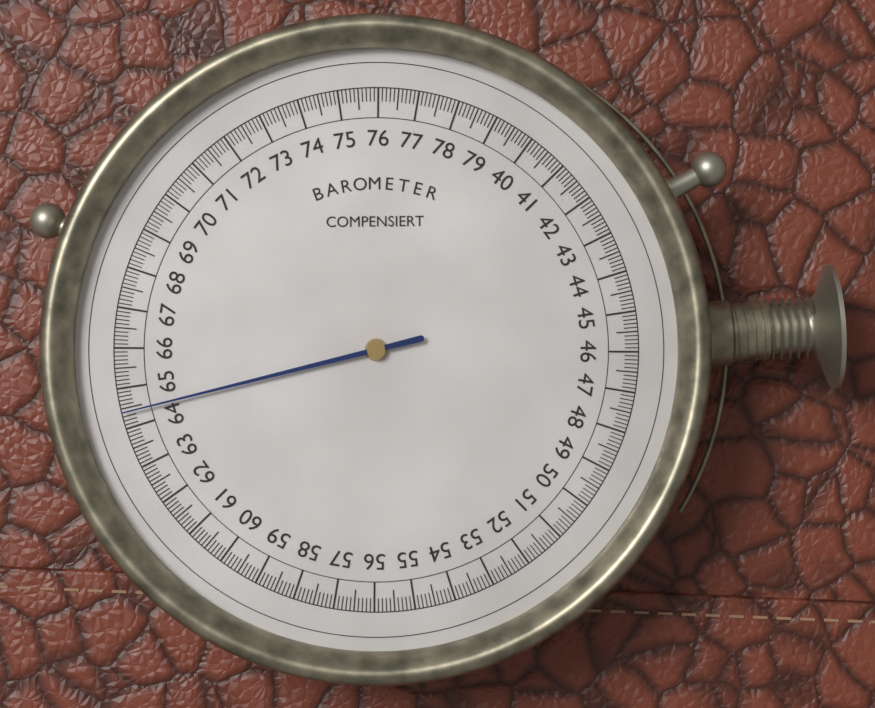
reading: 64.4 (no unit)
